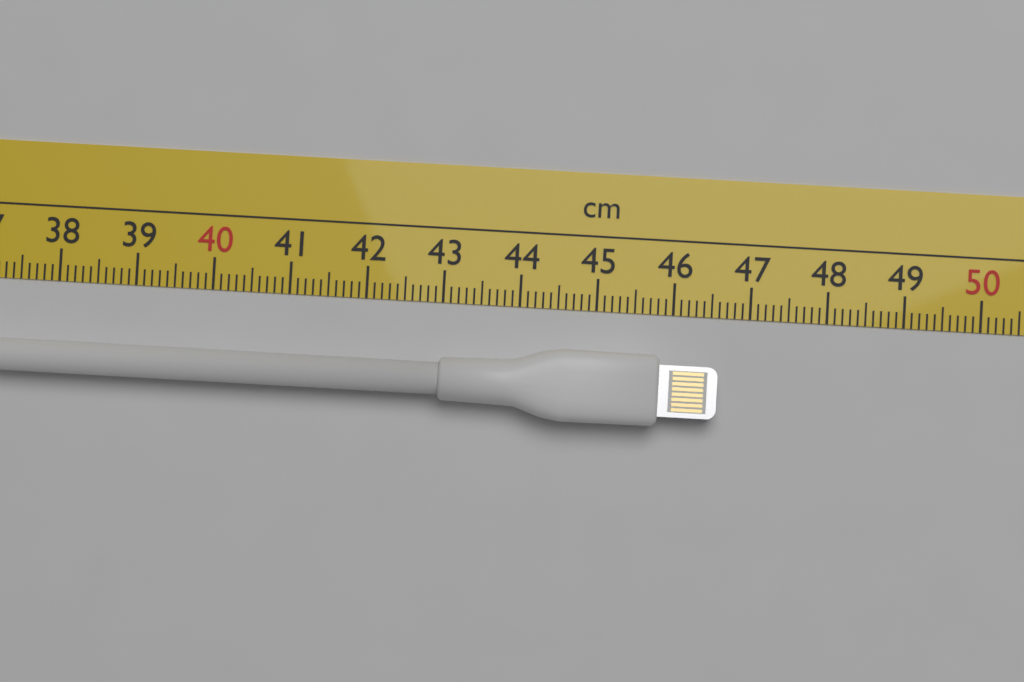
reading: 46.6 cm
